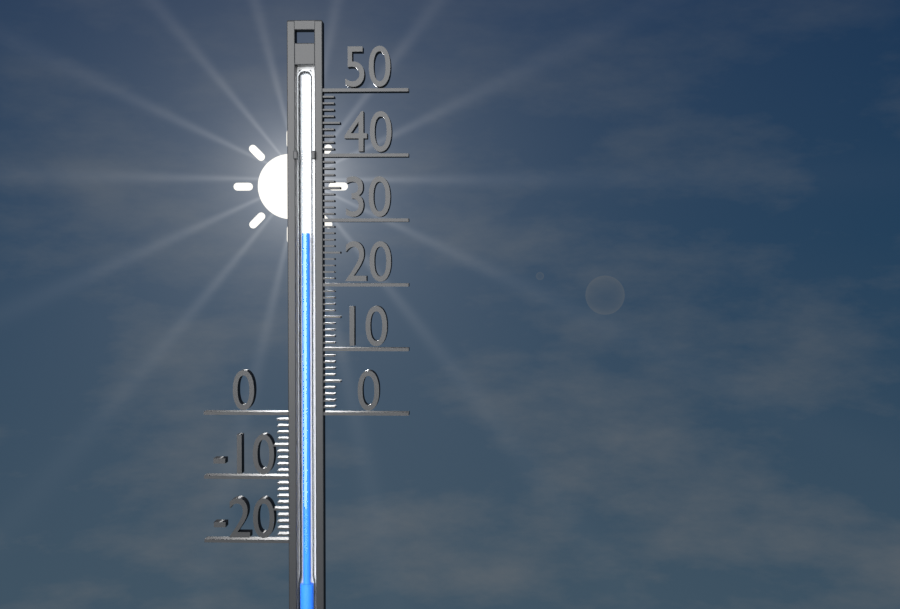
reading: 28 (no unit)
